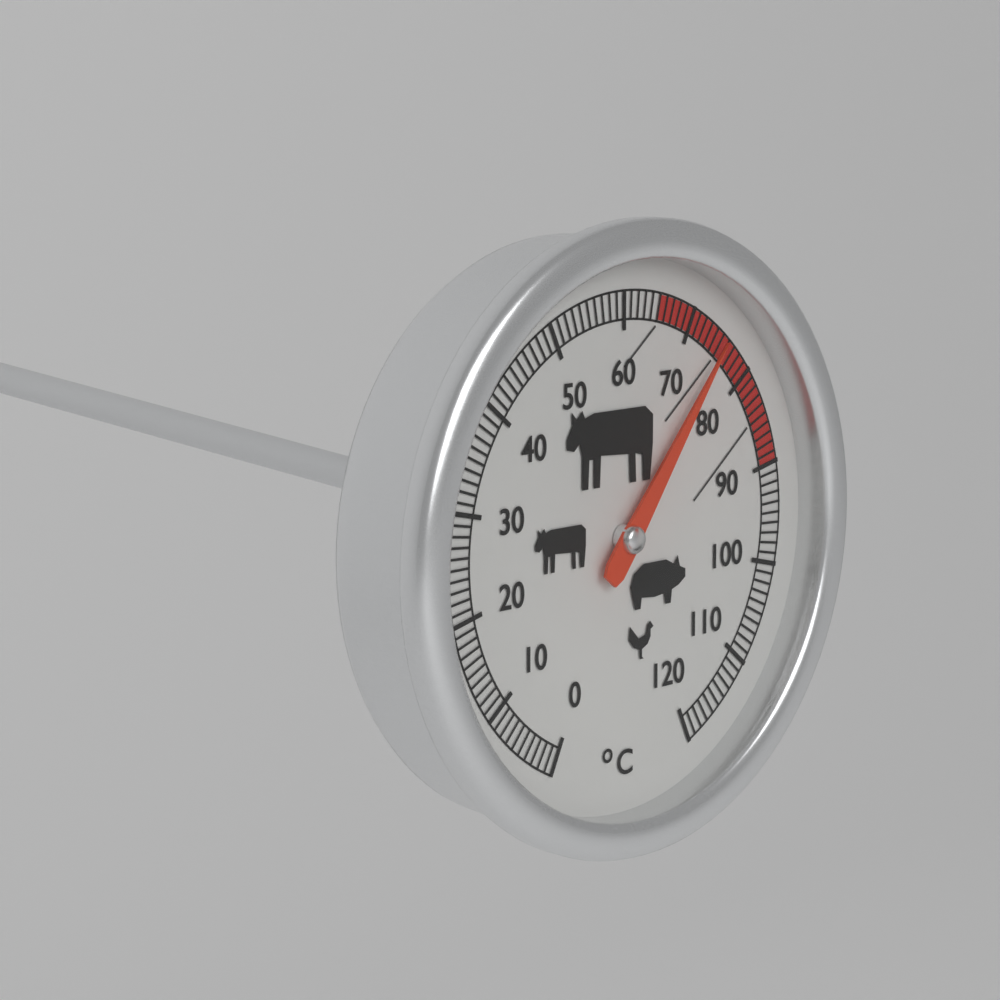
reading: 75 °C
